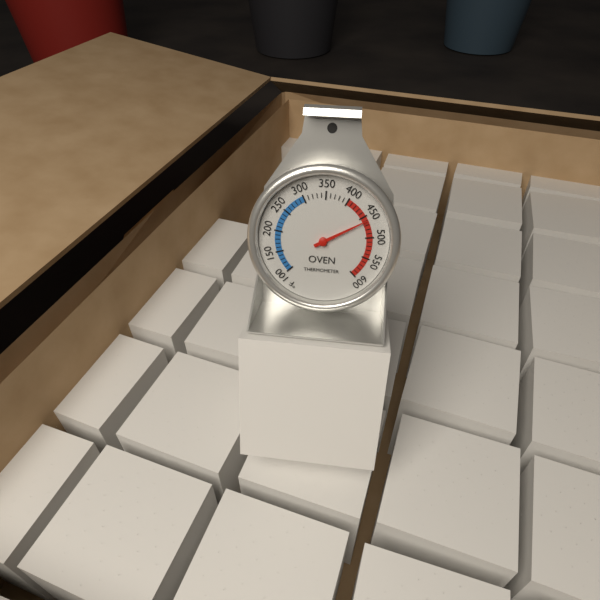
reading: 460 °F
